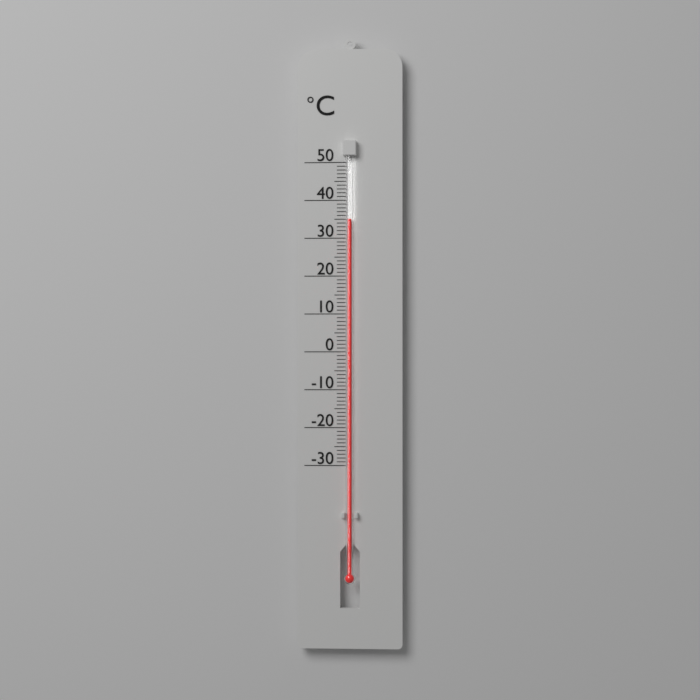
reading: 35 °C
